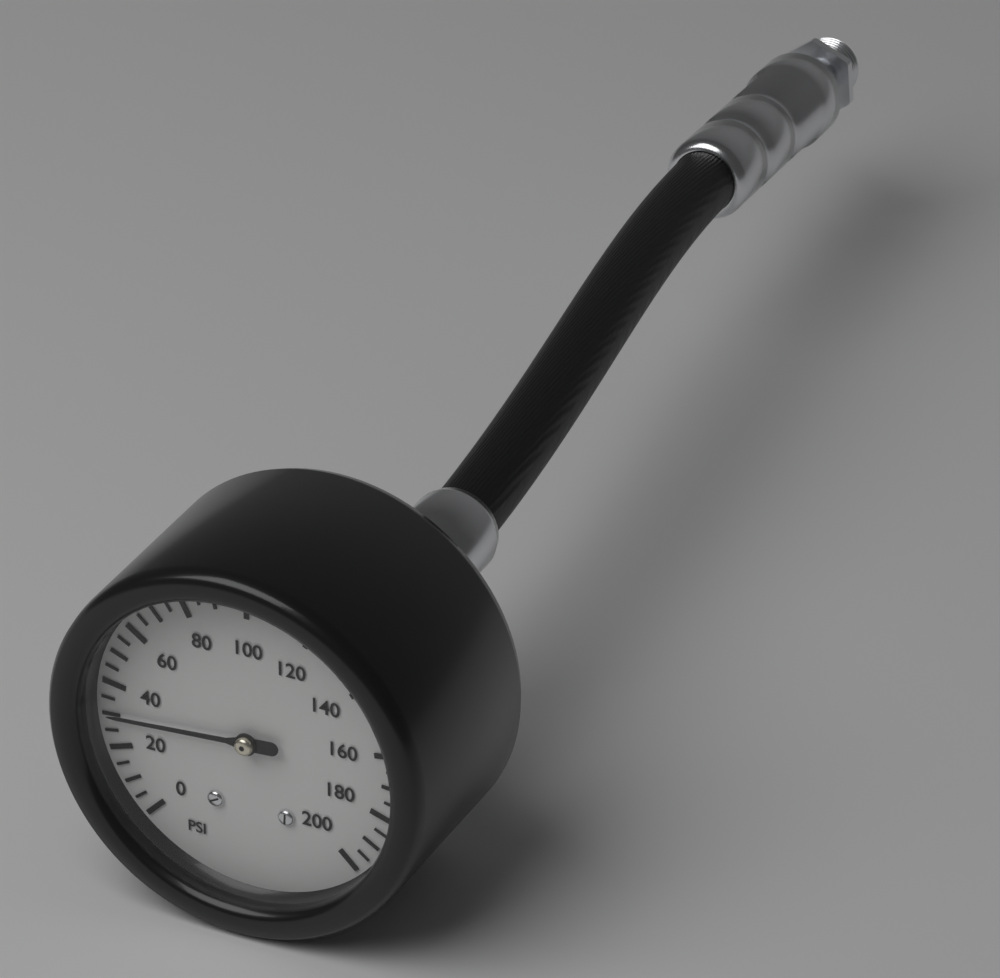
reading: 30 psi
